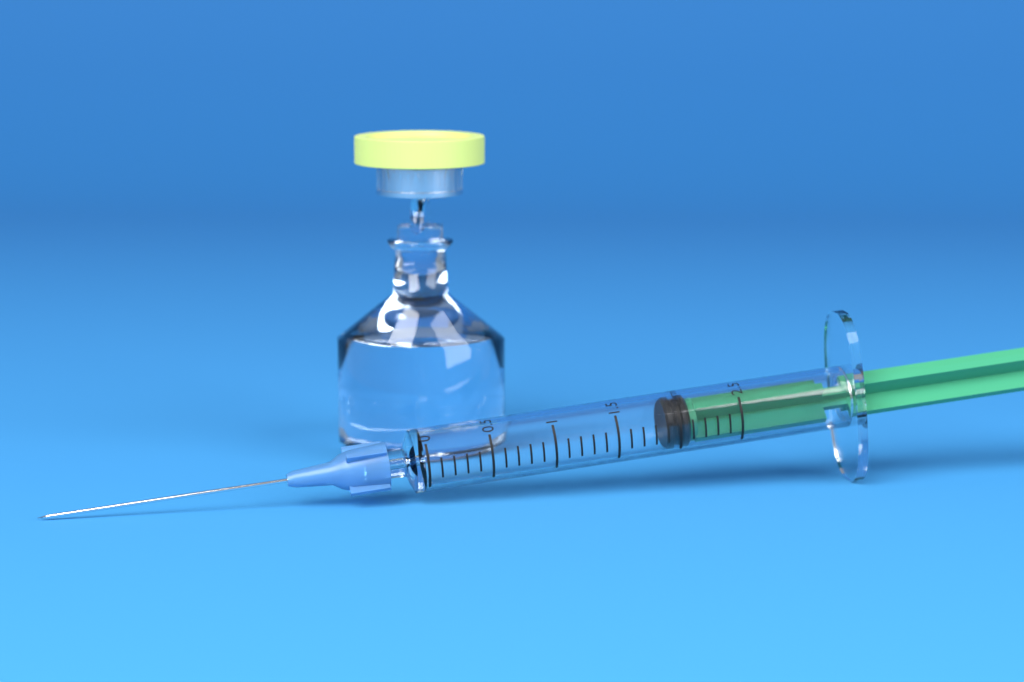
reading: 1.9 ml
